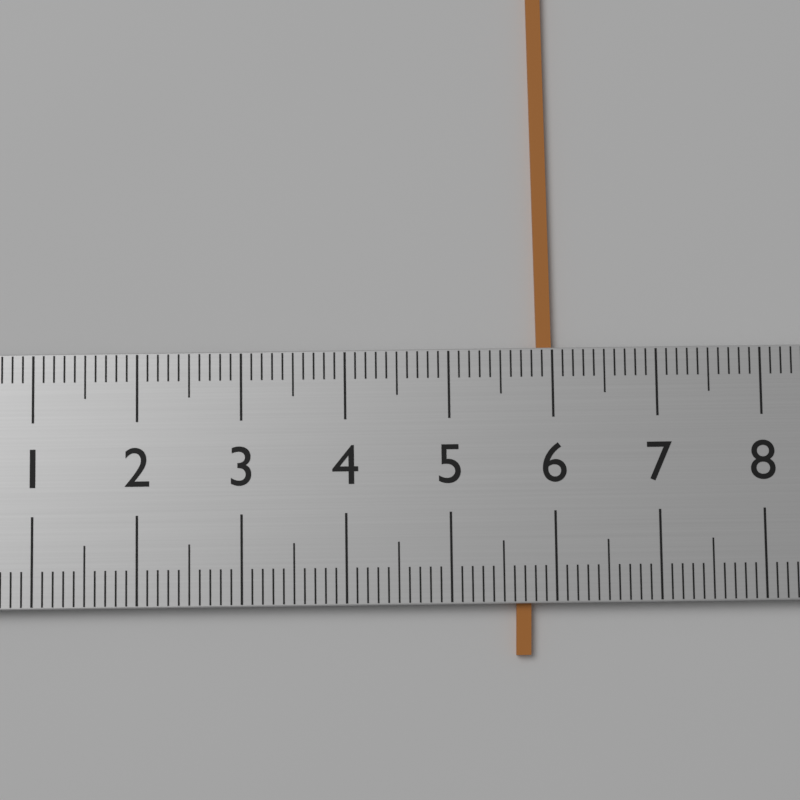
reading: 6.0 (no unit)
